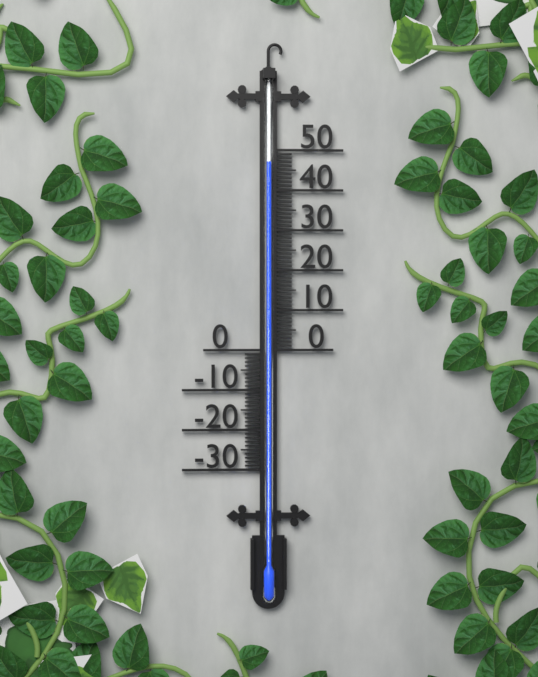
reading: 47 (no unit)
